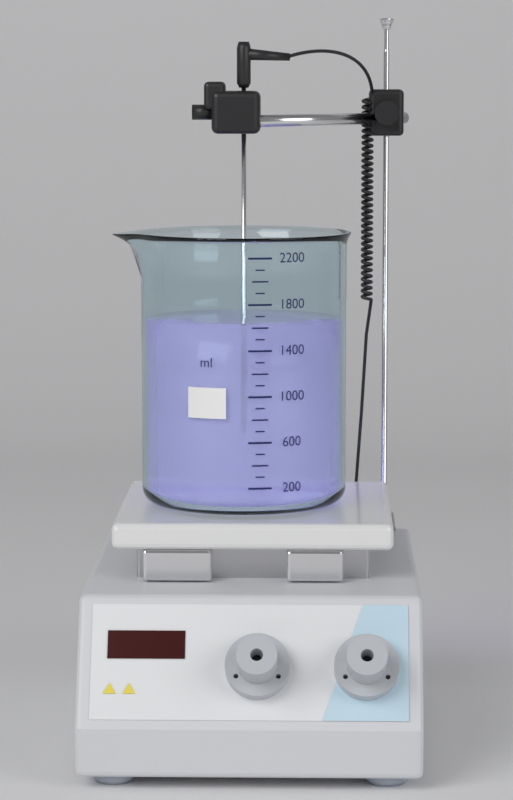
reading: 1600 ml
